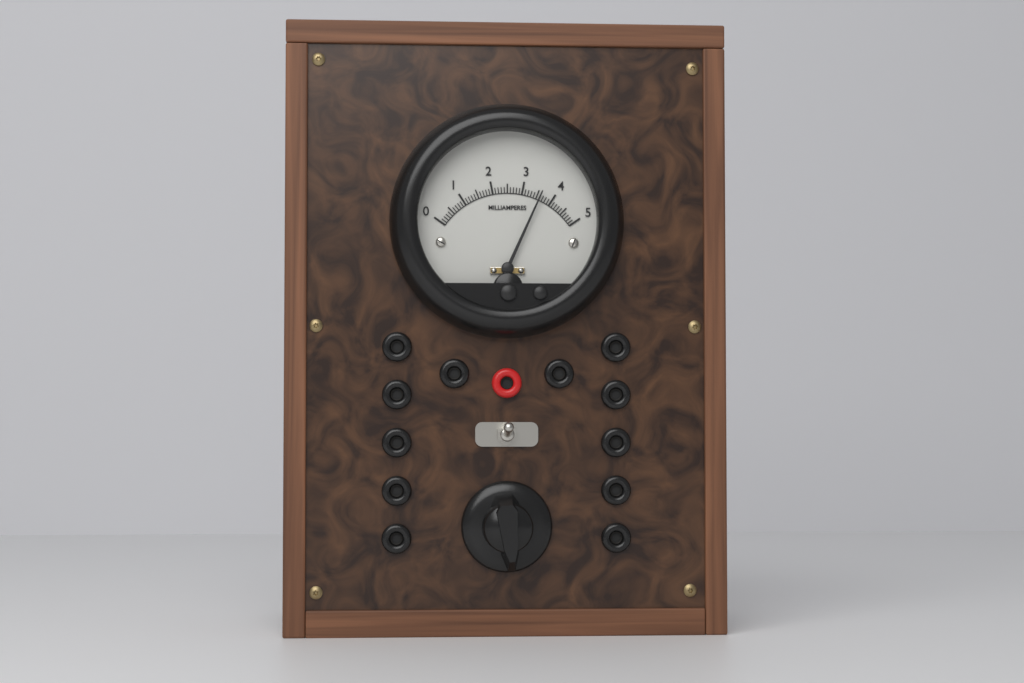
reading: 3.6 mA
